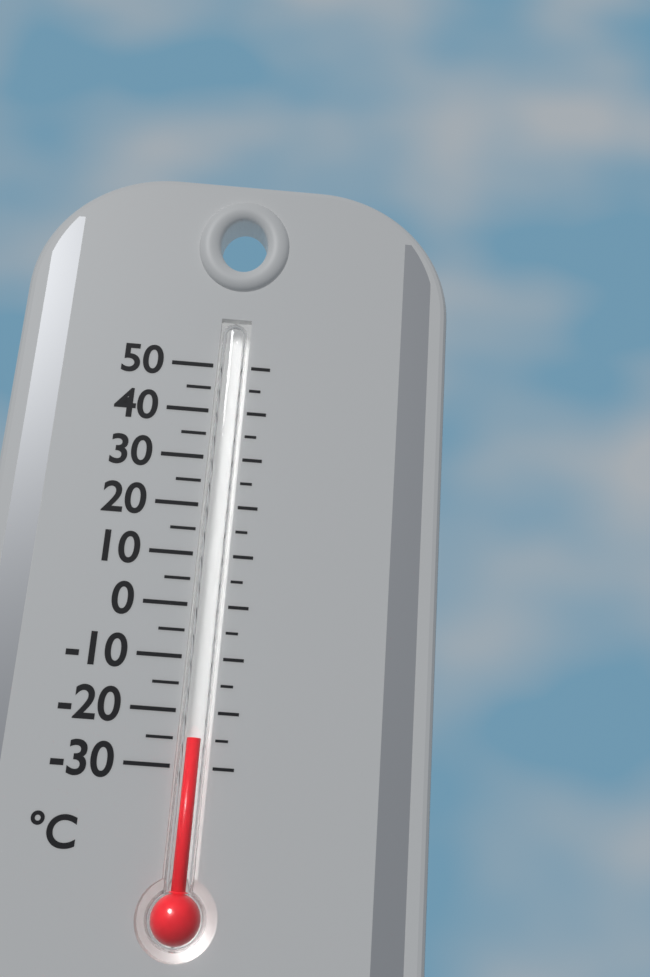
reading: -25 °C
